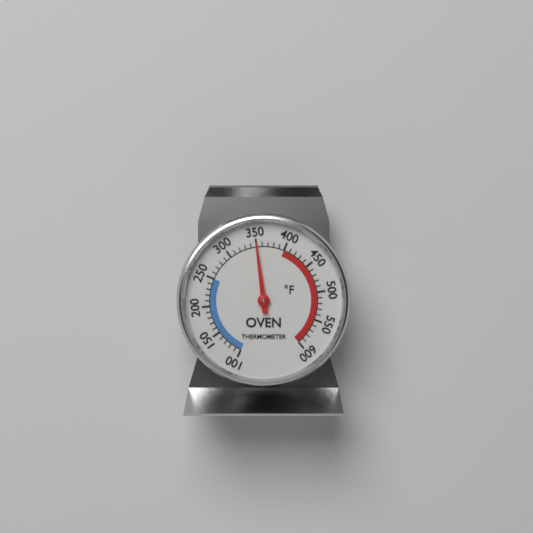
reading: 350 °F
